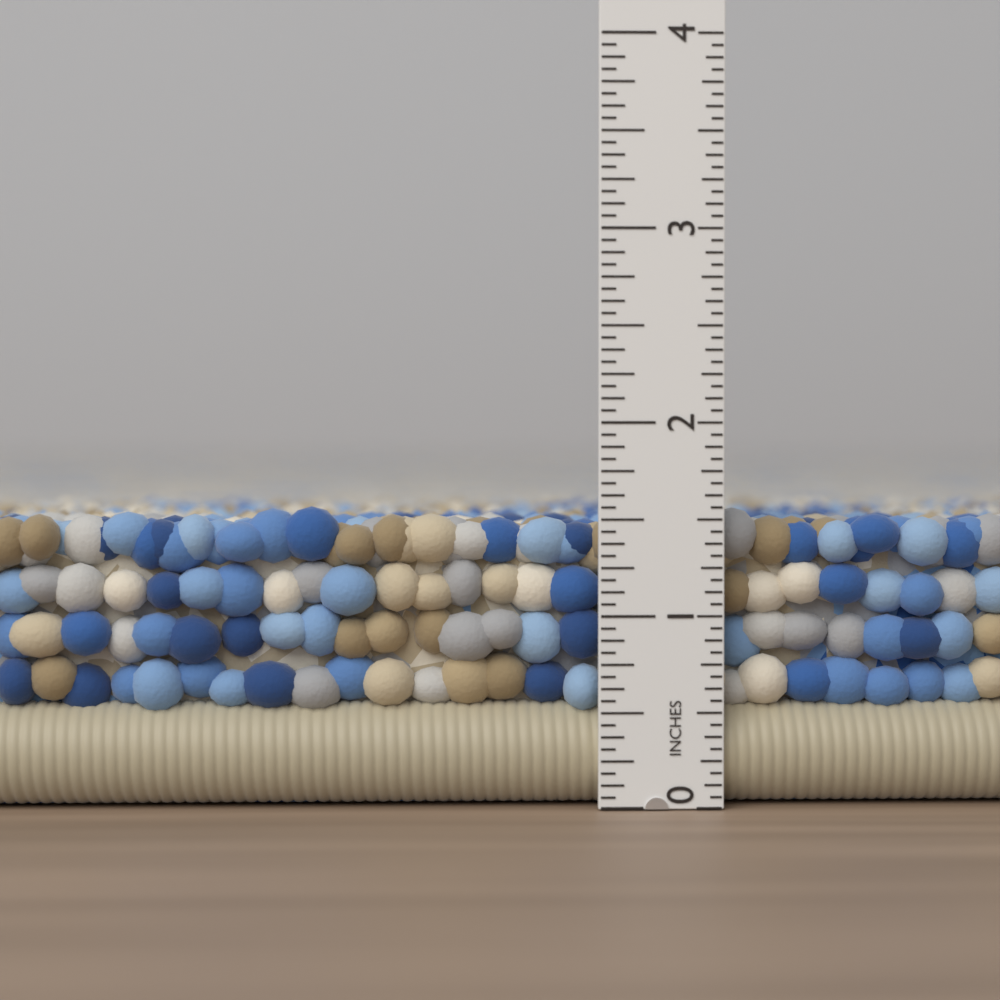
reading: 1.5625 in
